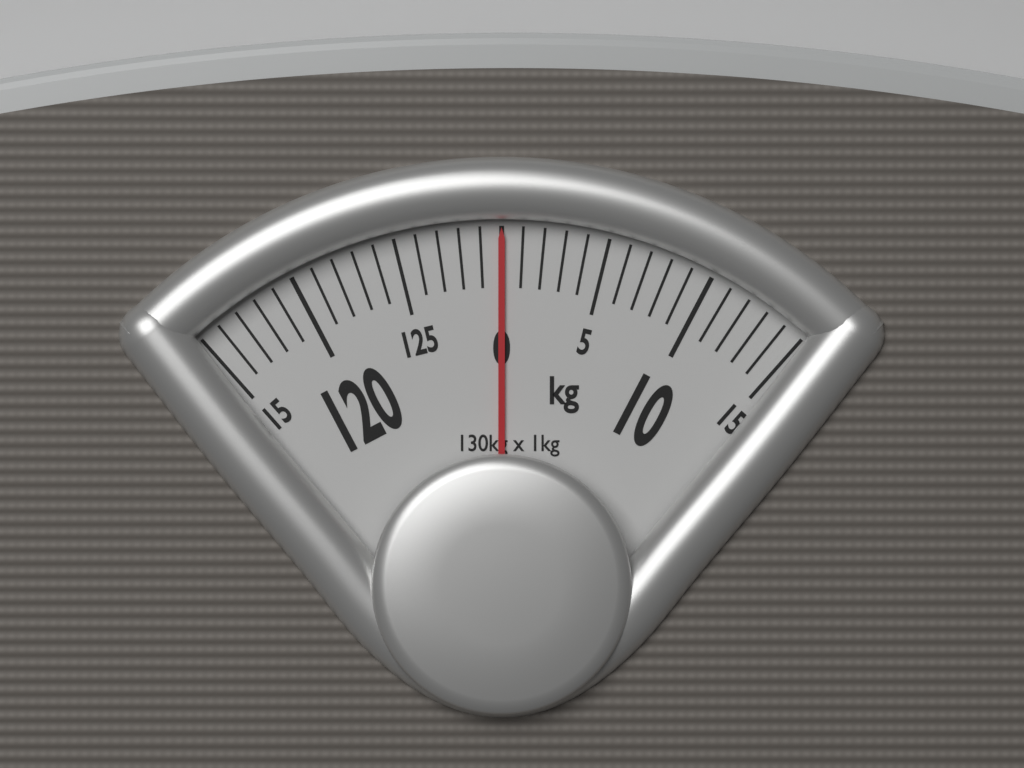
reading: 0 kg
